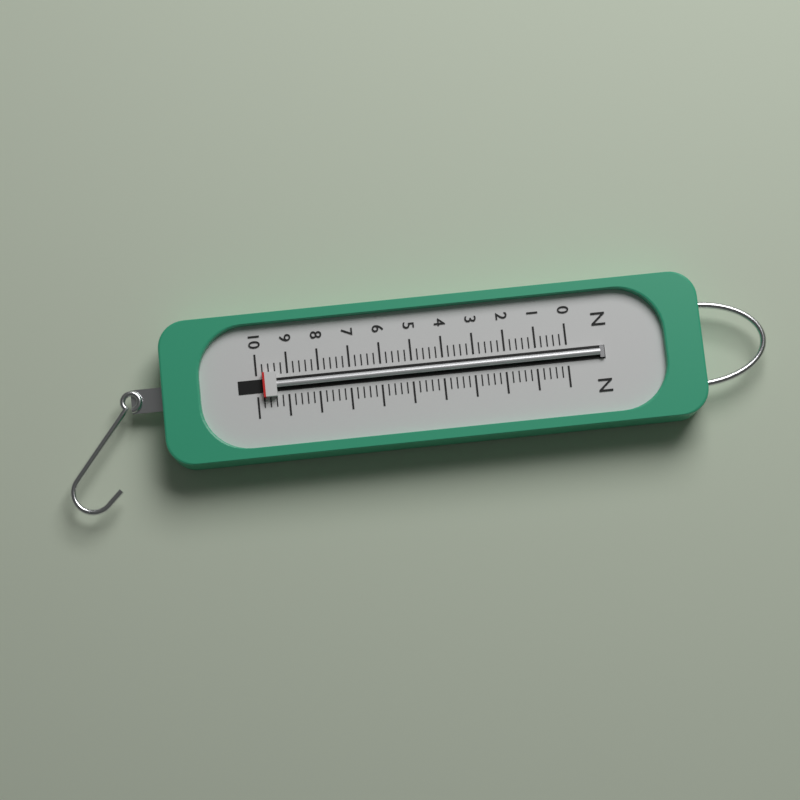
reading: 9.8 N
